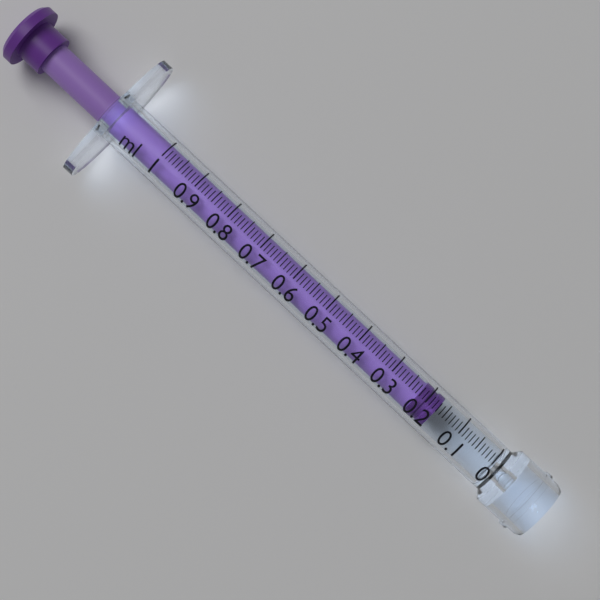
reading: 0.17 ml
